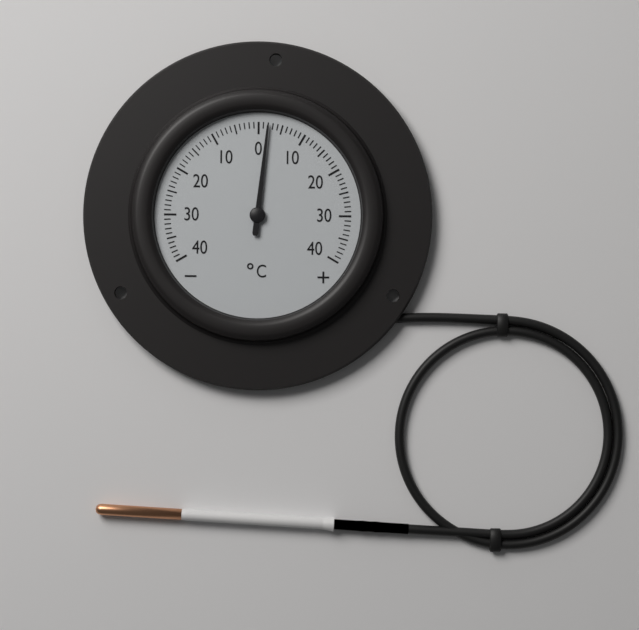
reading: 2 °C
